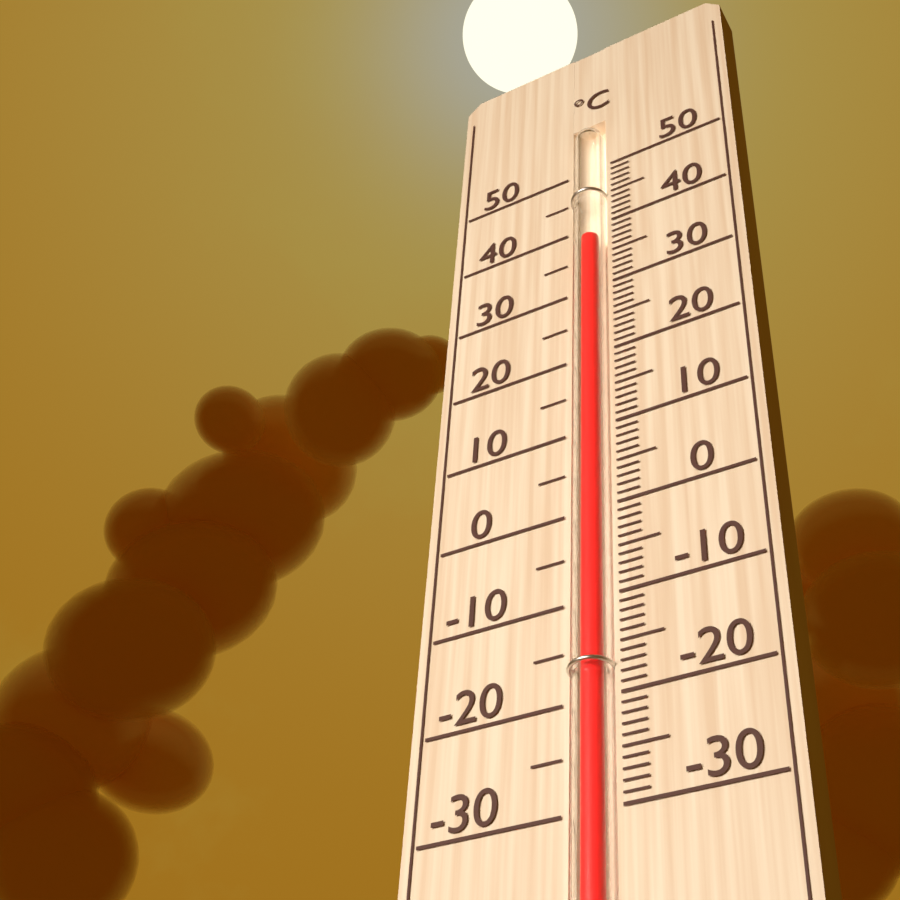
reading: 38 °C
